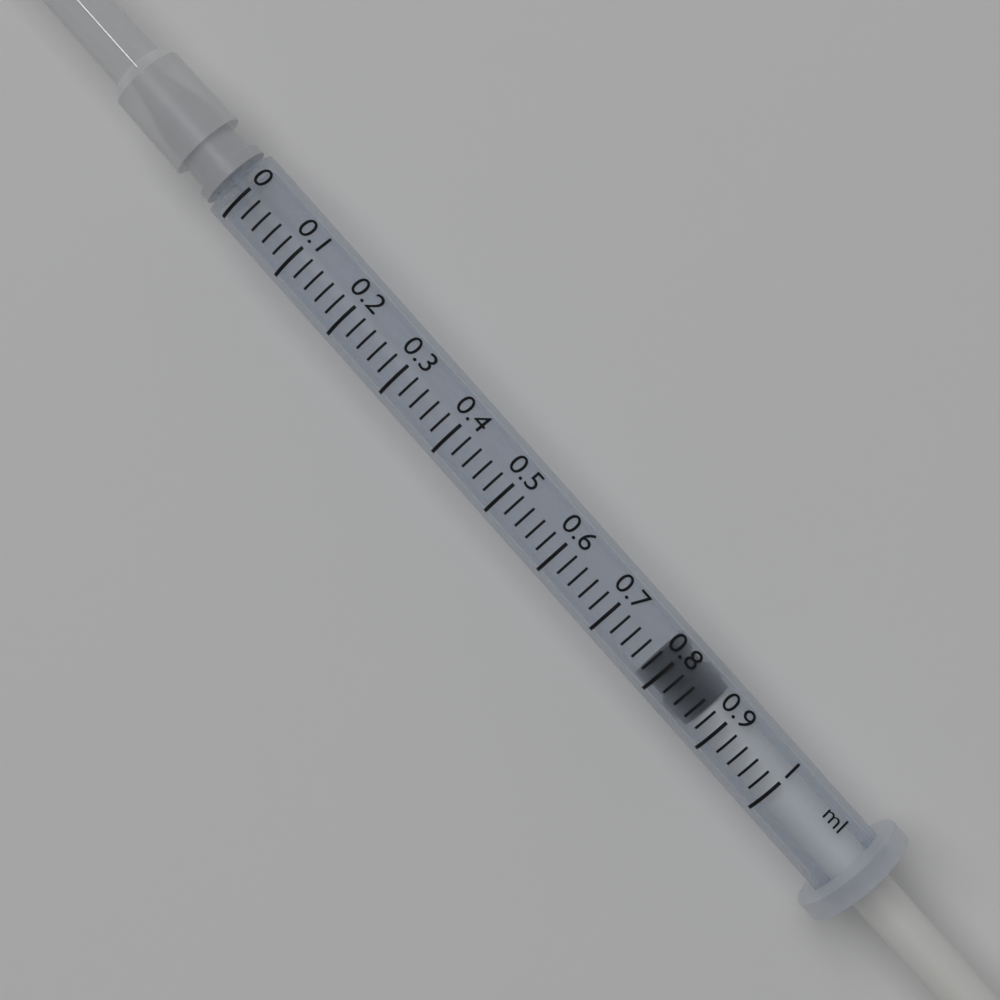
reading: 0.78 ml
